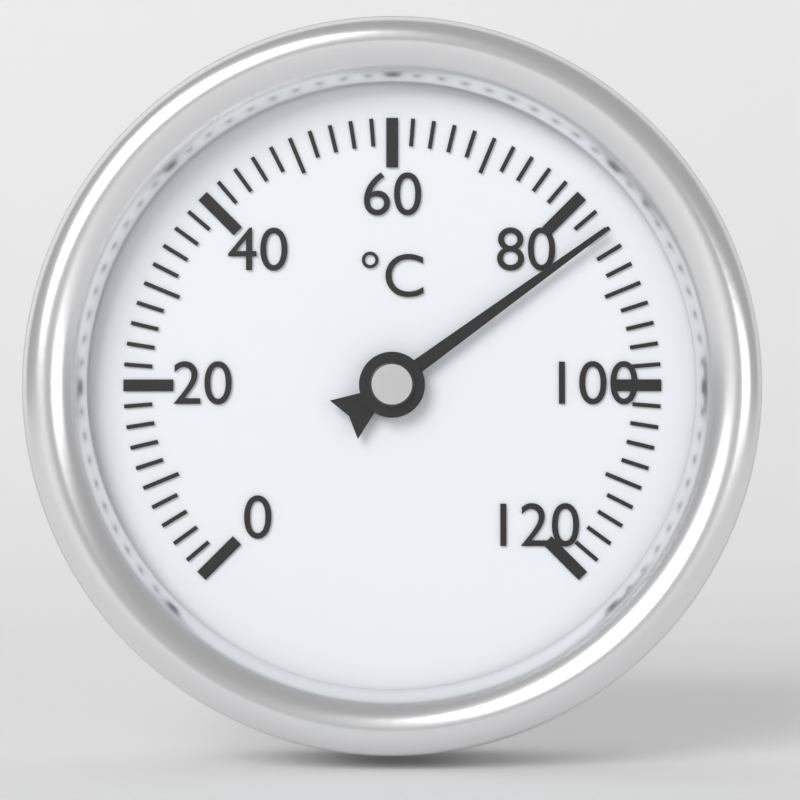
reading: 84 °C
